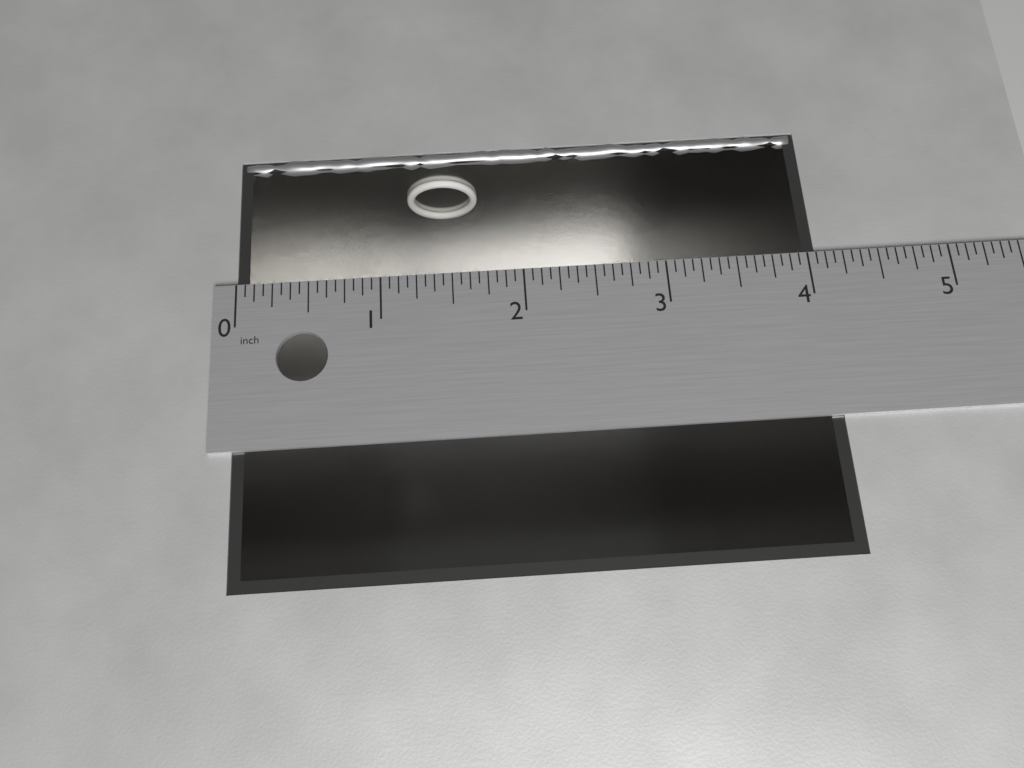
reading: 4.0625 in
